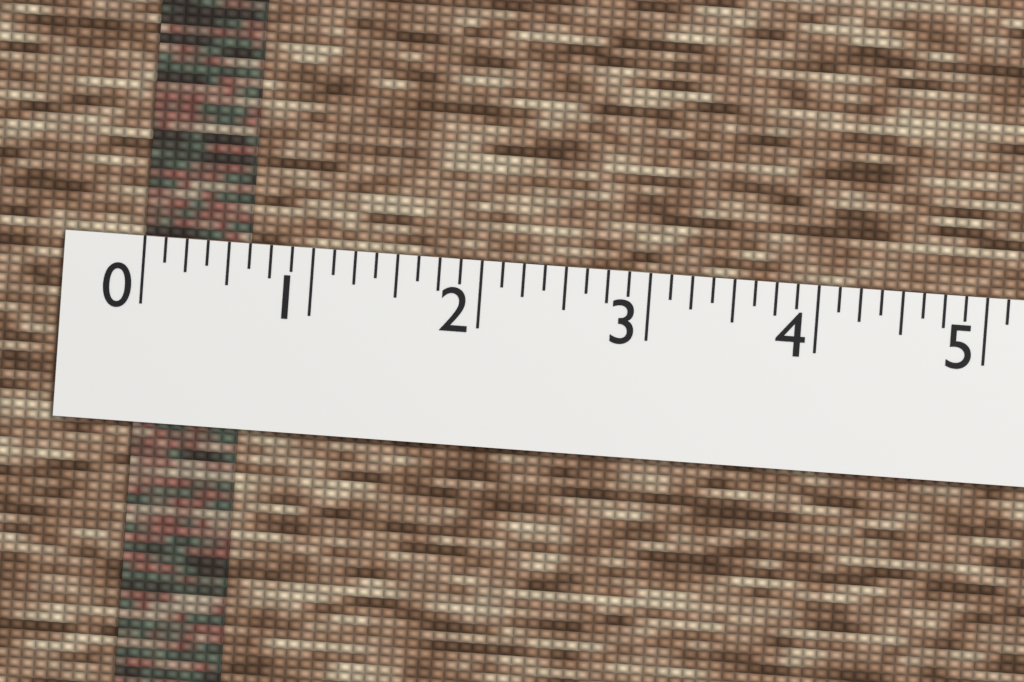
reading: 0.625 (no unit)
